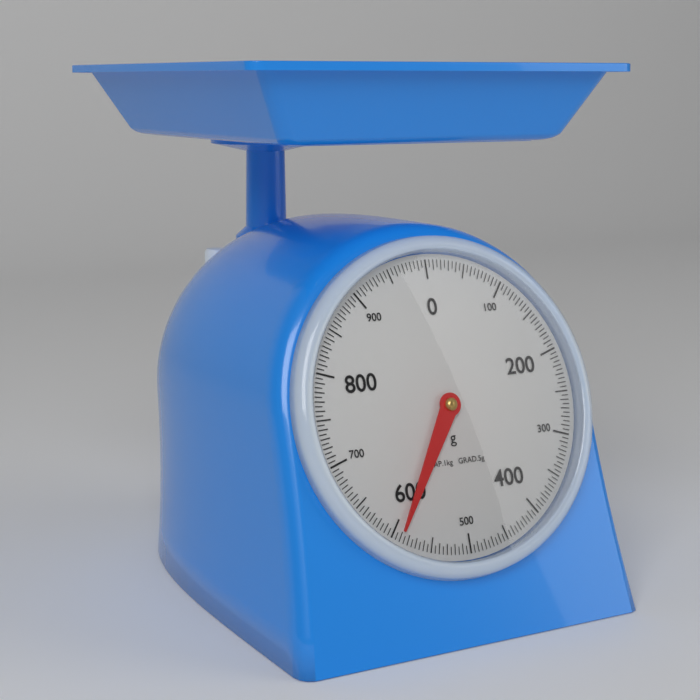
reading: 590 g
